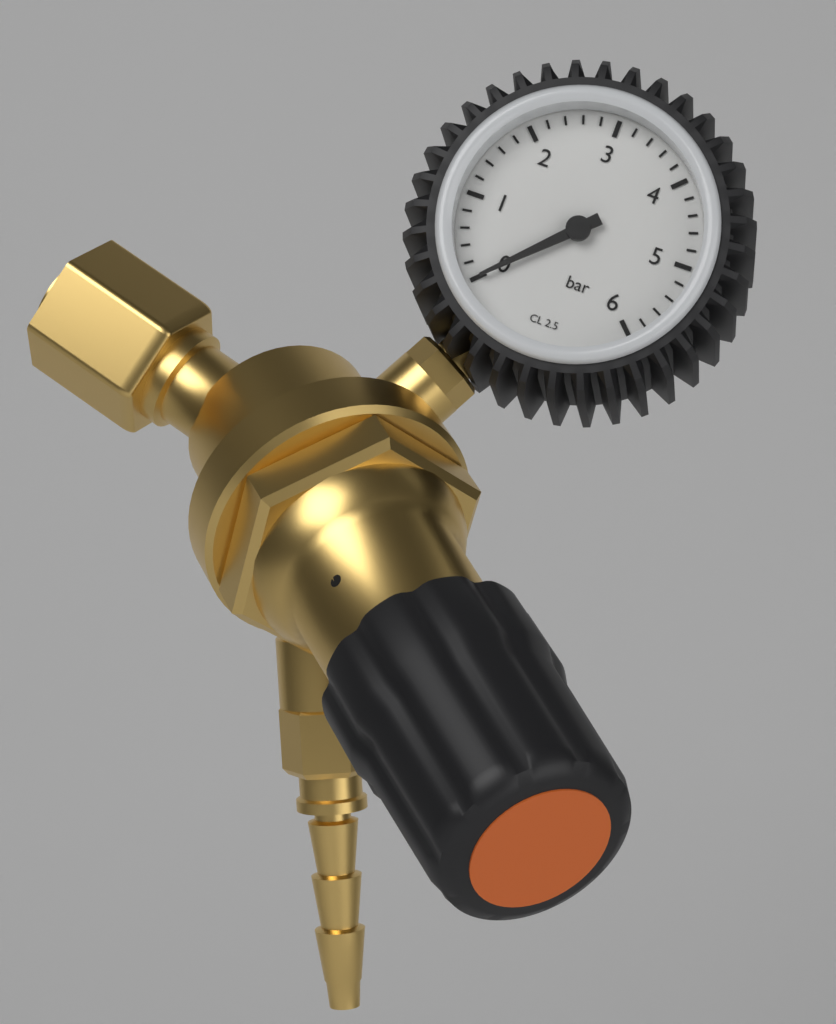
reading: 0.0 bar
